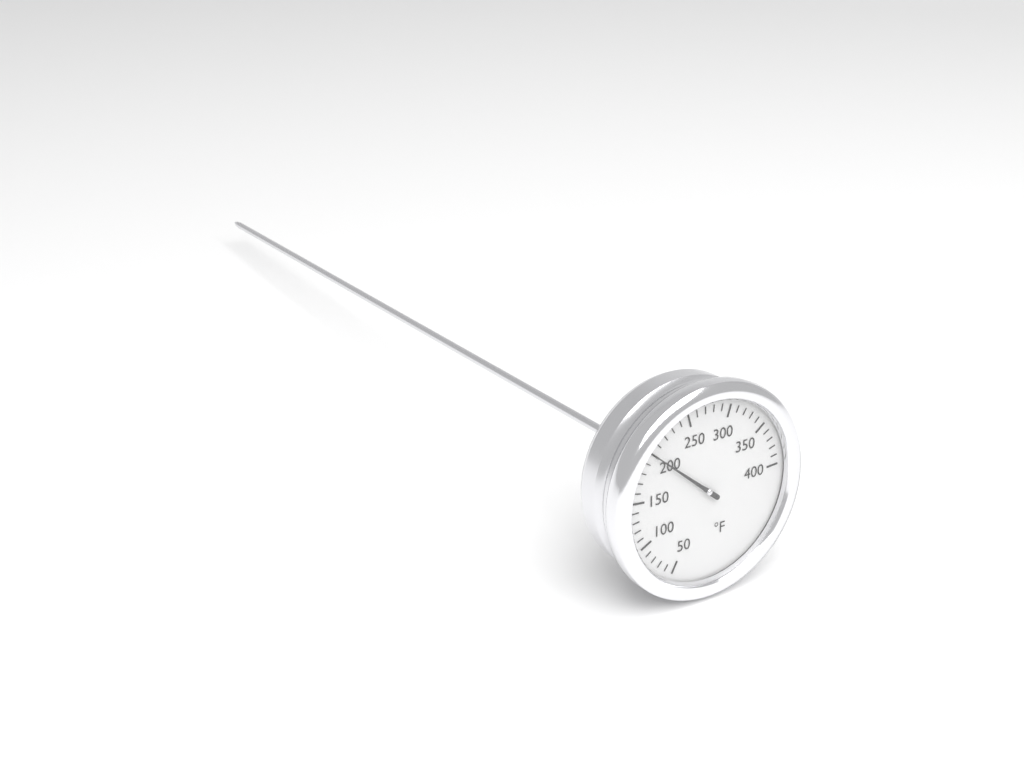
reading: 200 °F
